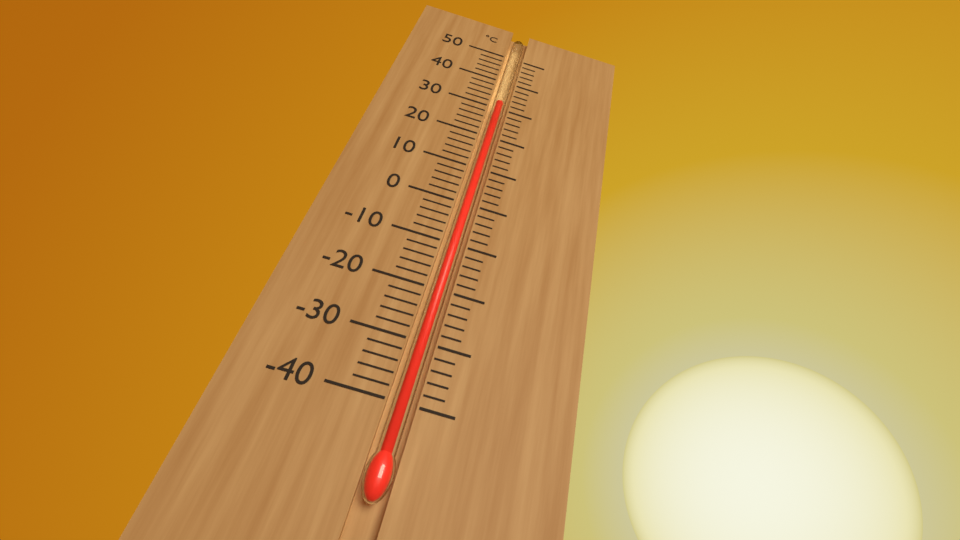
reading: 32 °C
